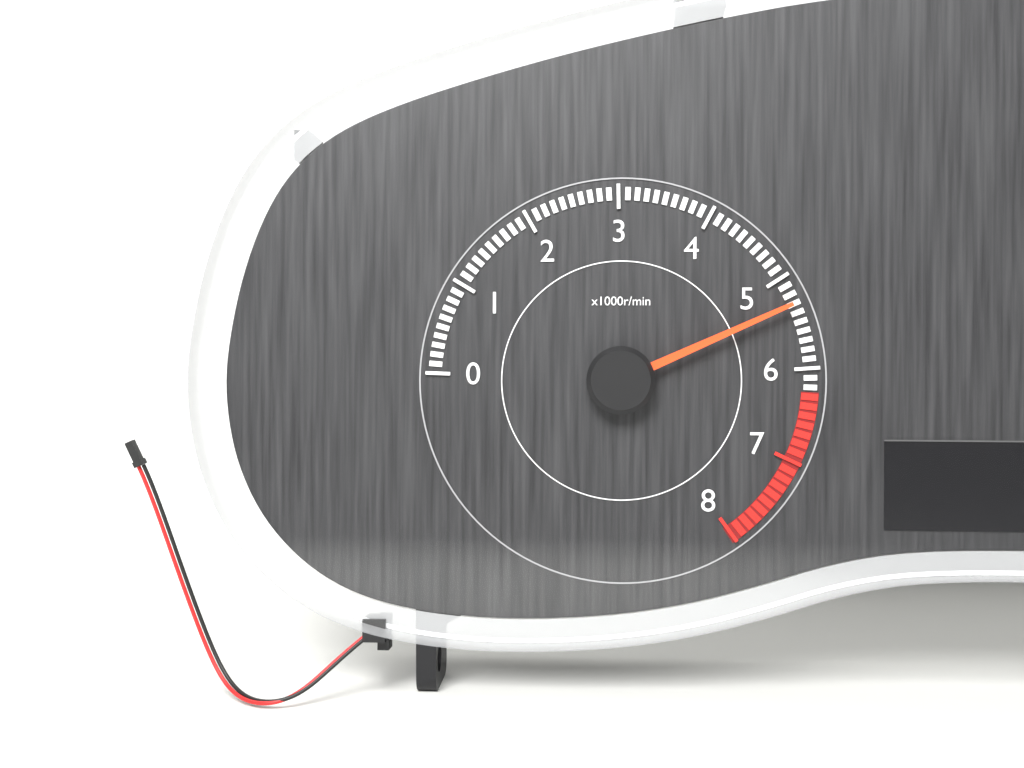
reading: 5300 r/min
